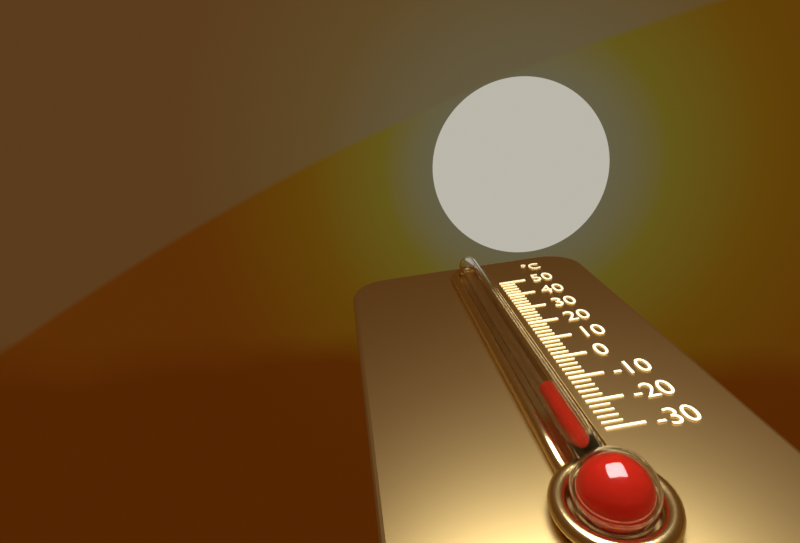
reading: -20 °C
